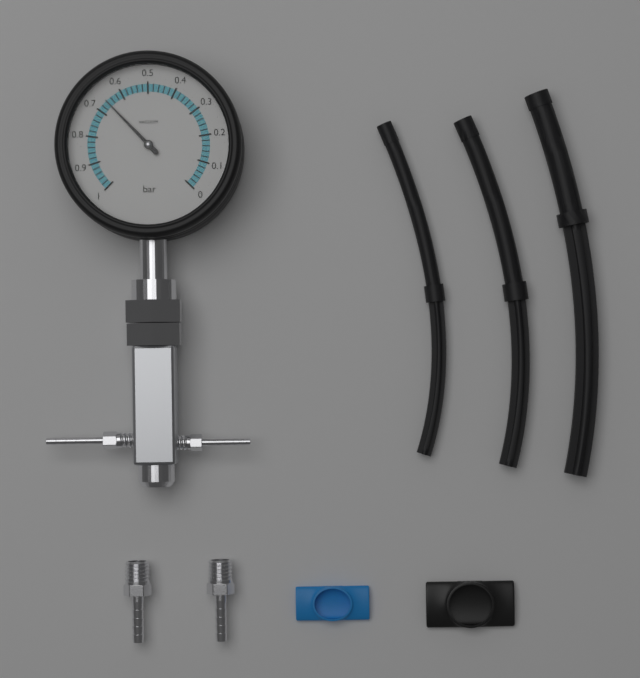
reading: 0.66 bar
